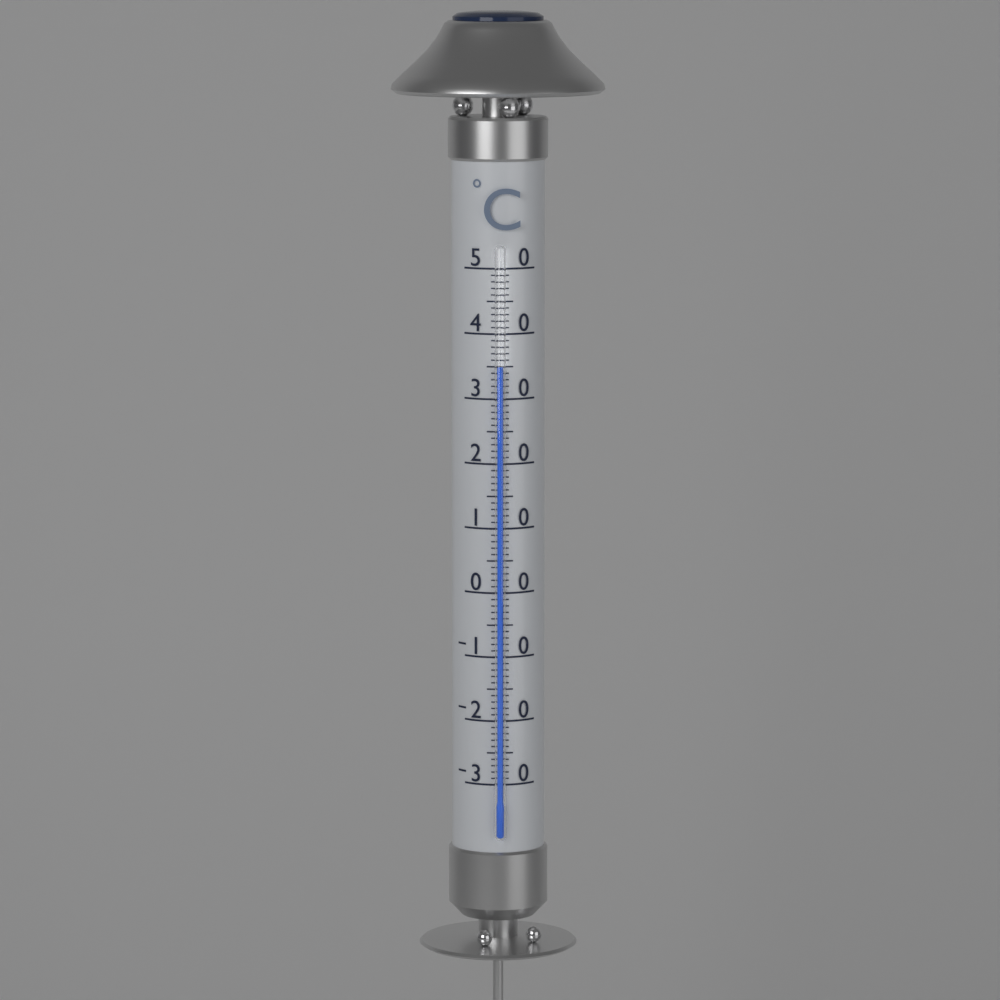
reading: 35 °C
